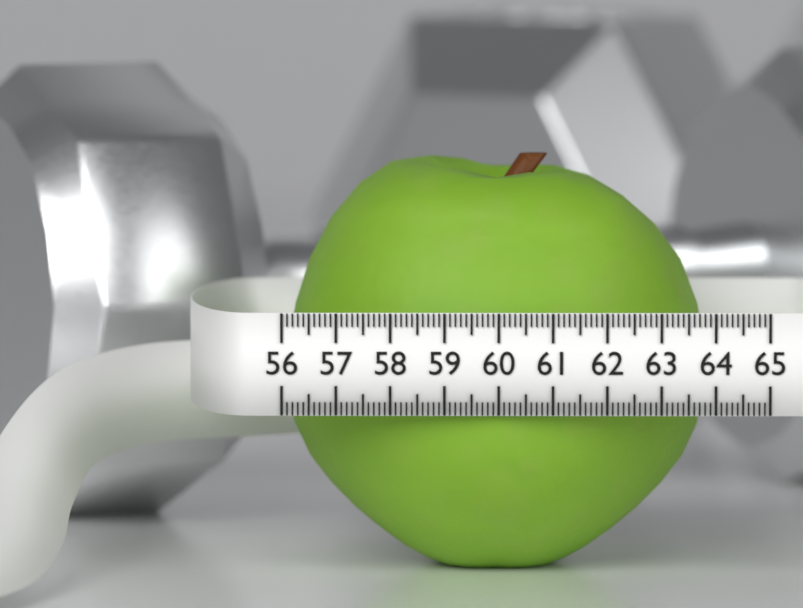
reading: 63.9 (no unit)
